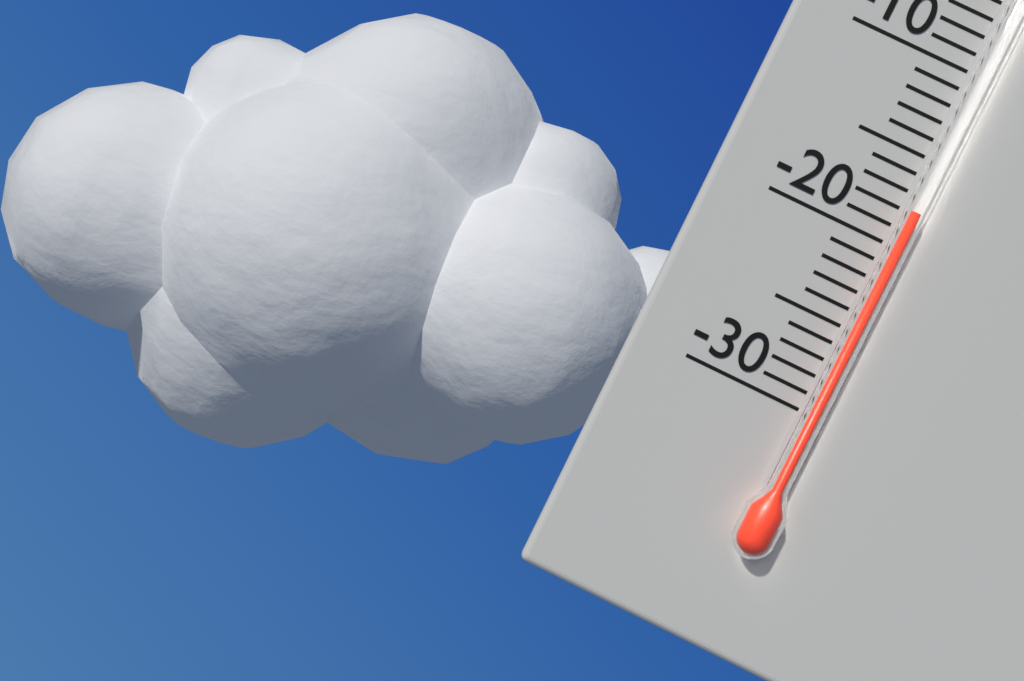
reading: -18 °C
